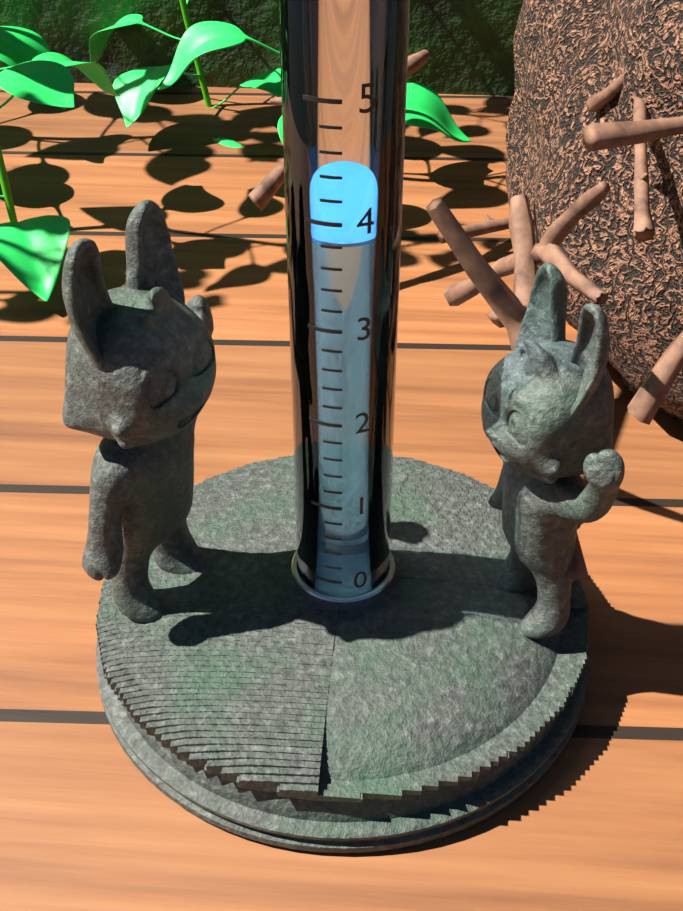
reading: 3.8 (no unit)
